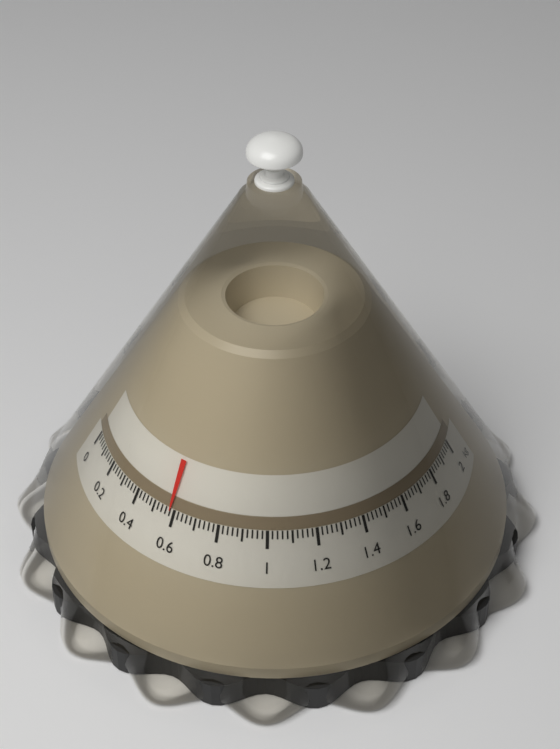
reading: 0.58 kg
